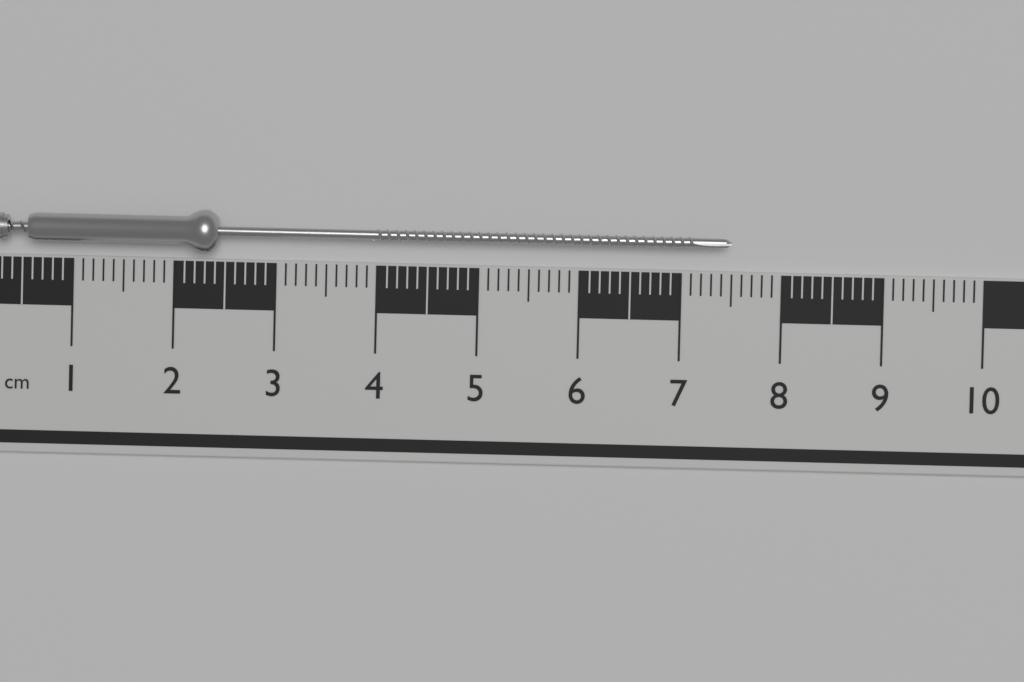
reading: 7.5 cm
